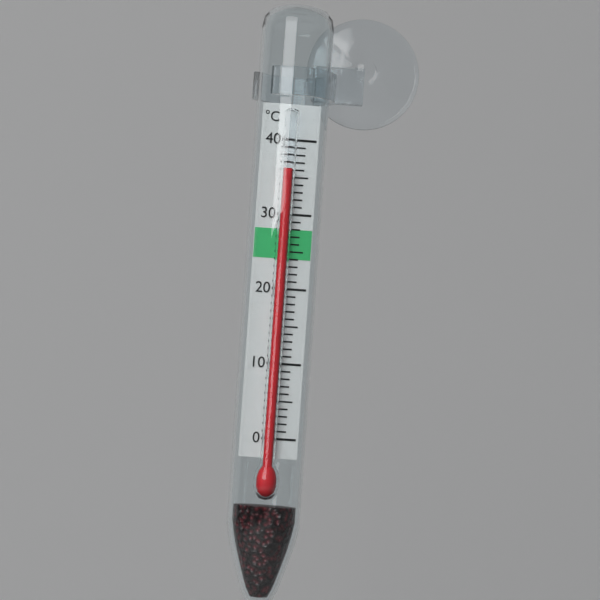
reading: 36 °C
